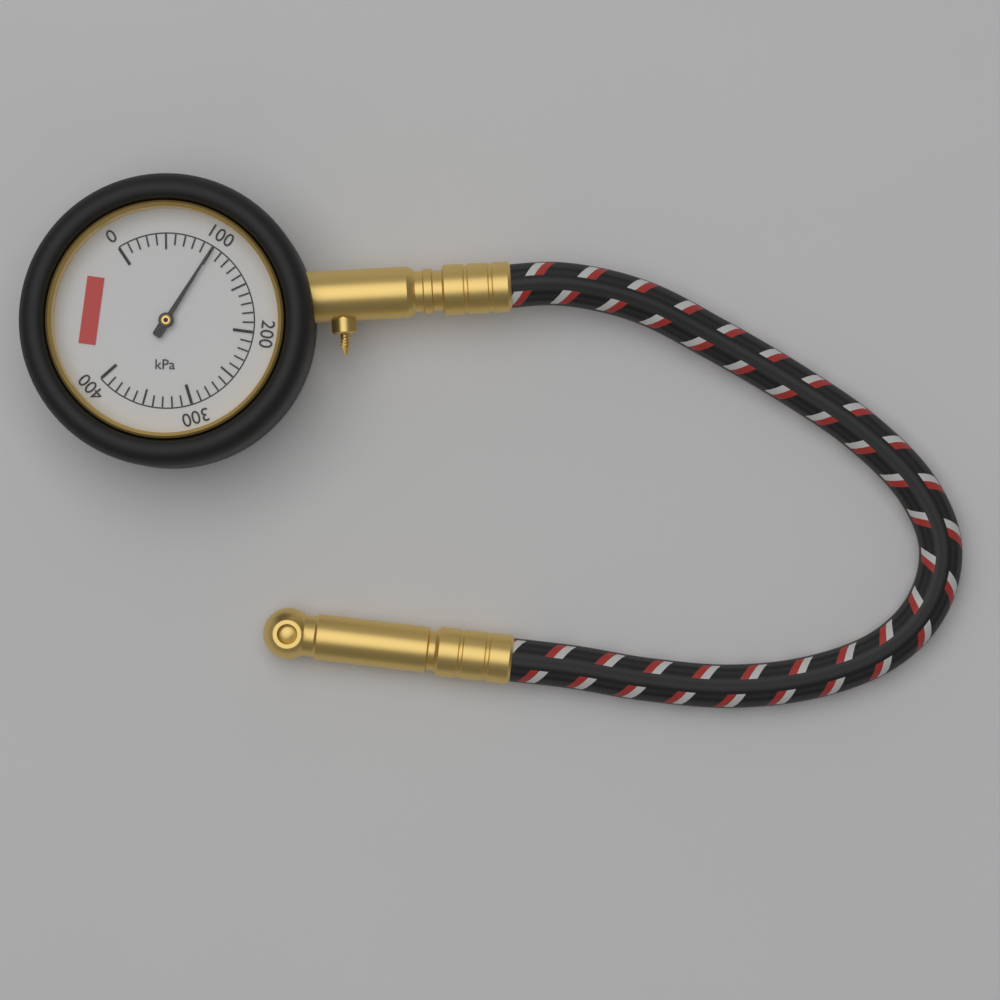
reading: 100 kPa
